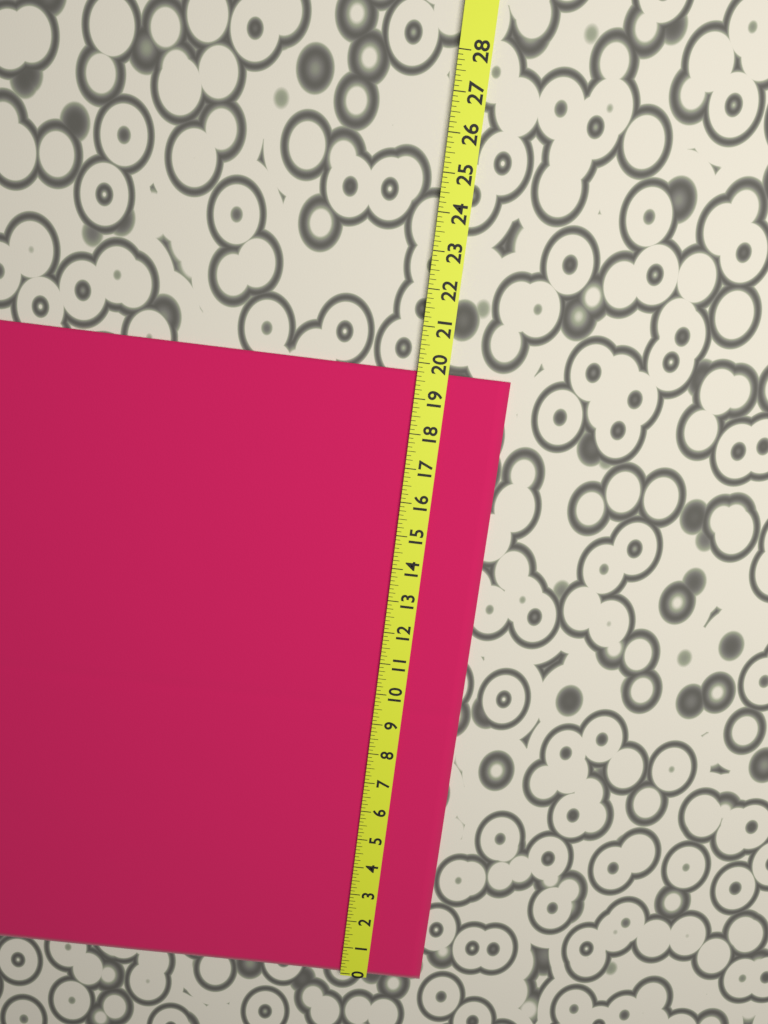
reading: 19.750 (no unit)
